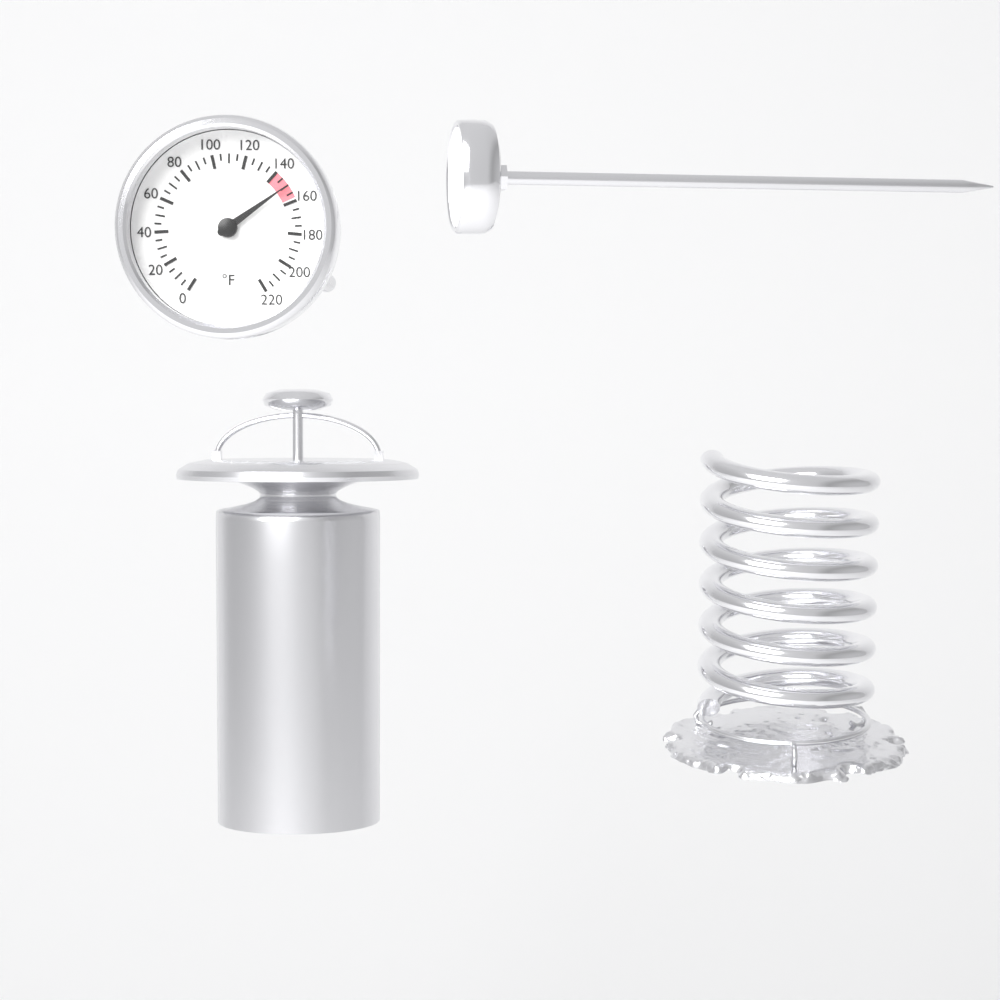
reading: 150 °F
